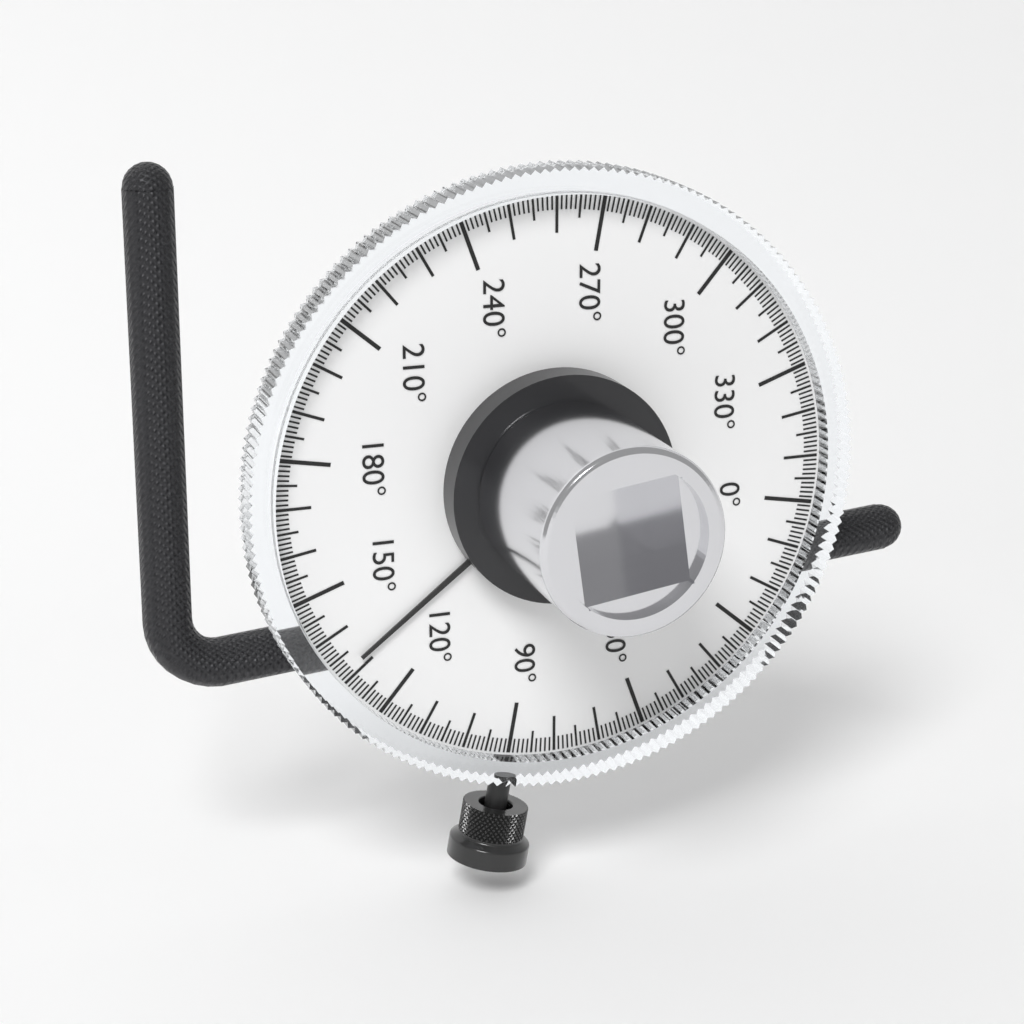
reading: 132 °
